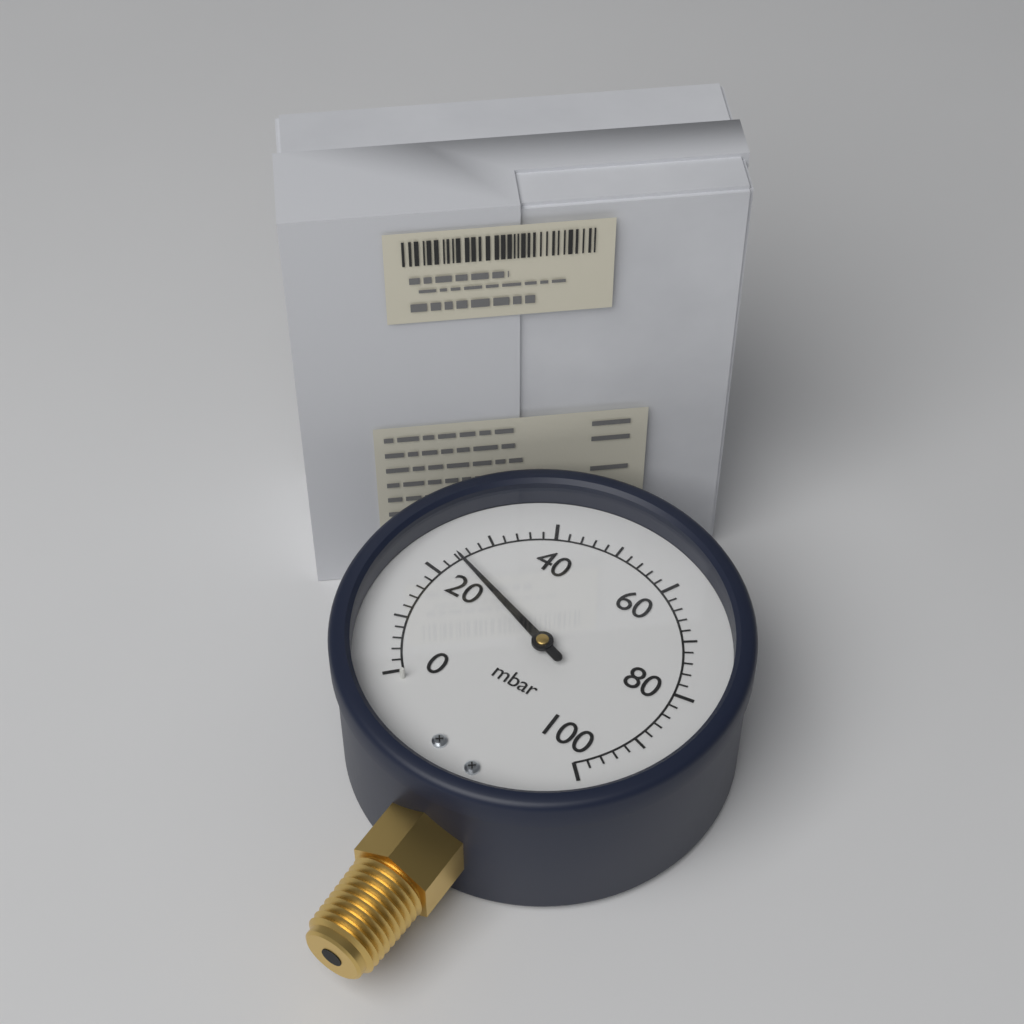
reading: 24 mbar
